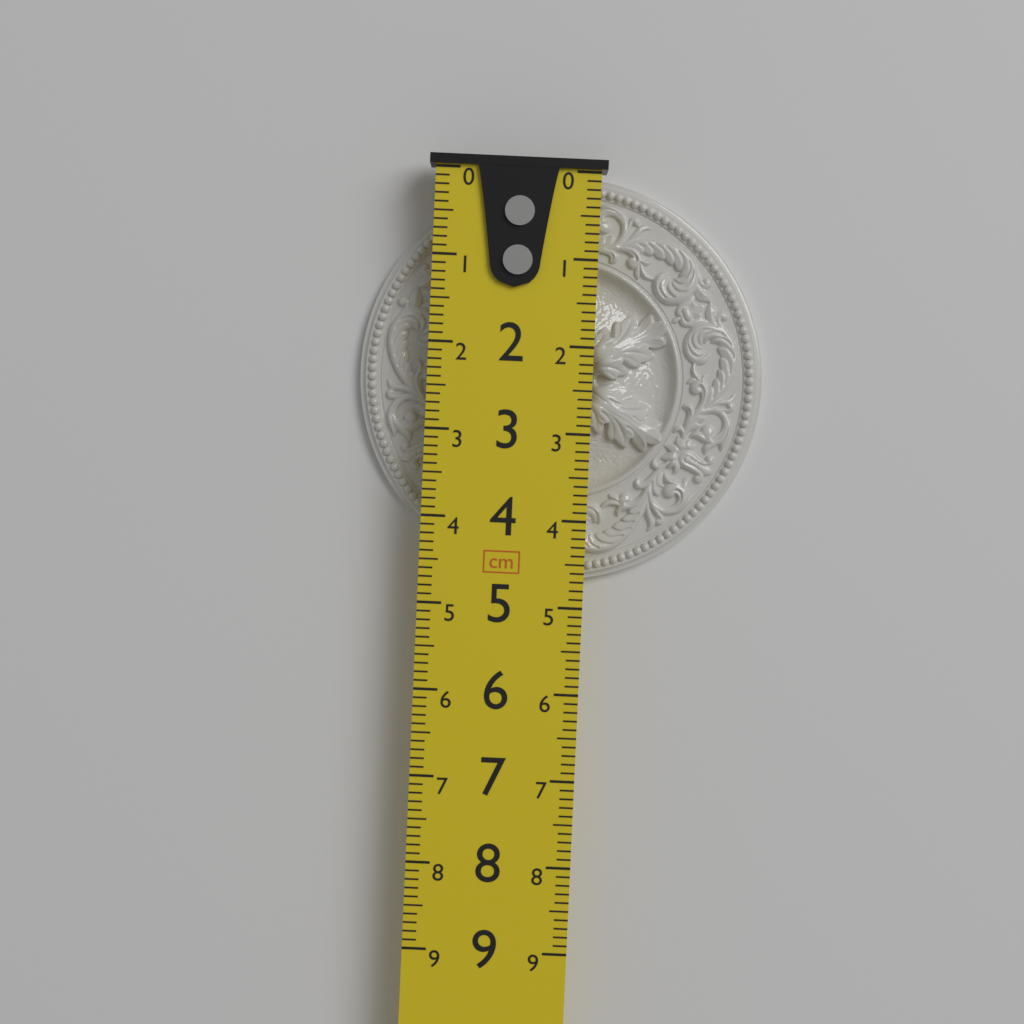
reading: 4.7 cm
